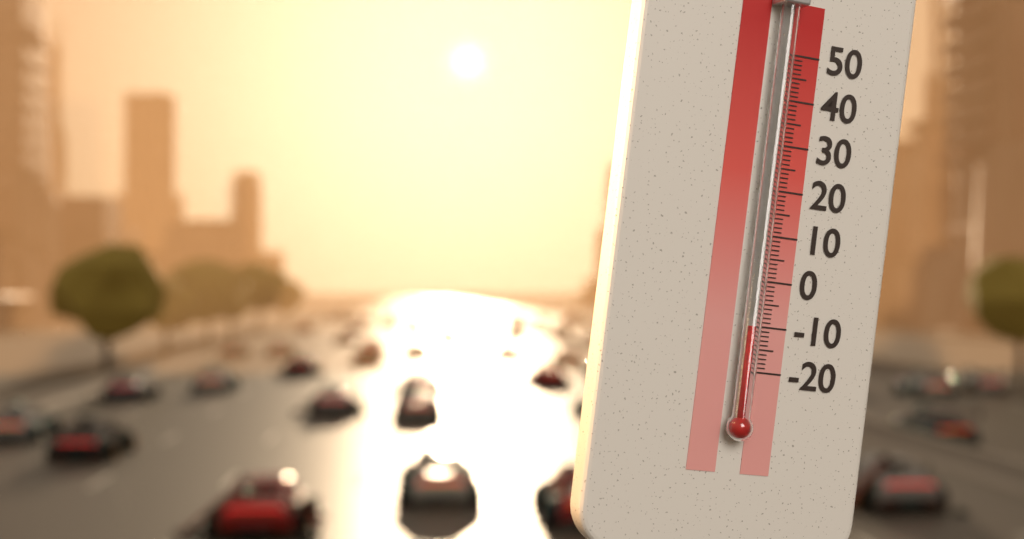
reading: -10 °C
